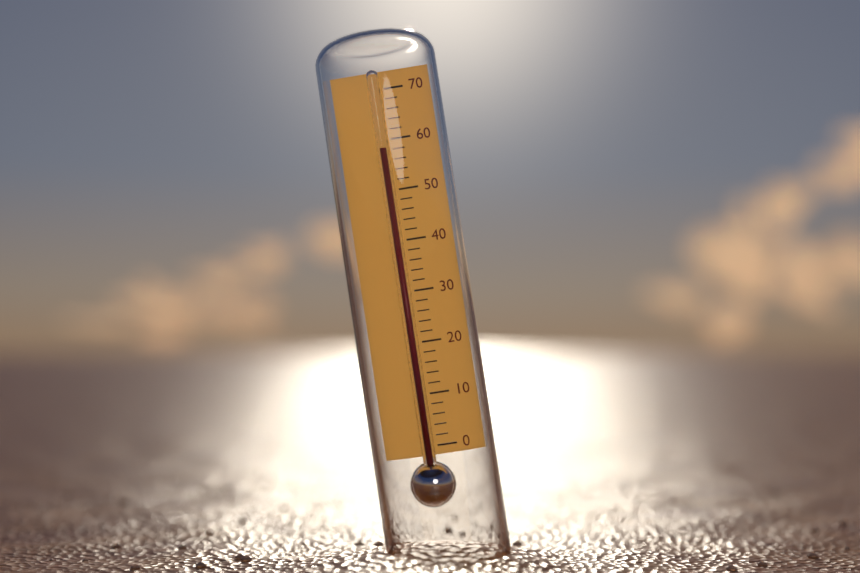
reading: 58 (no unit)
